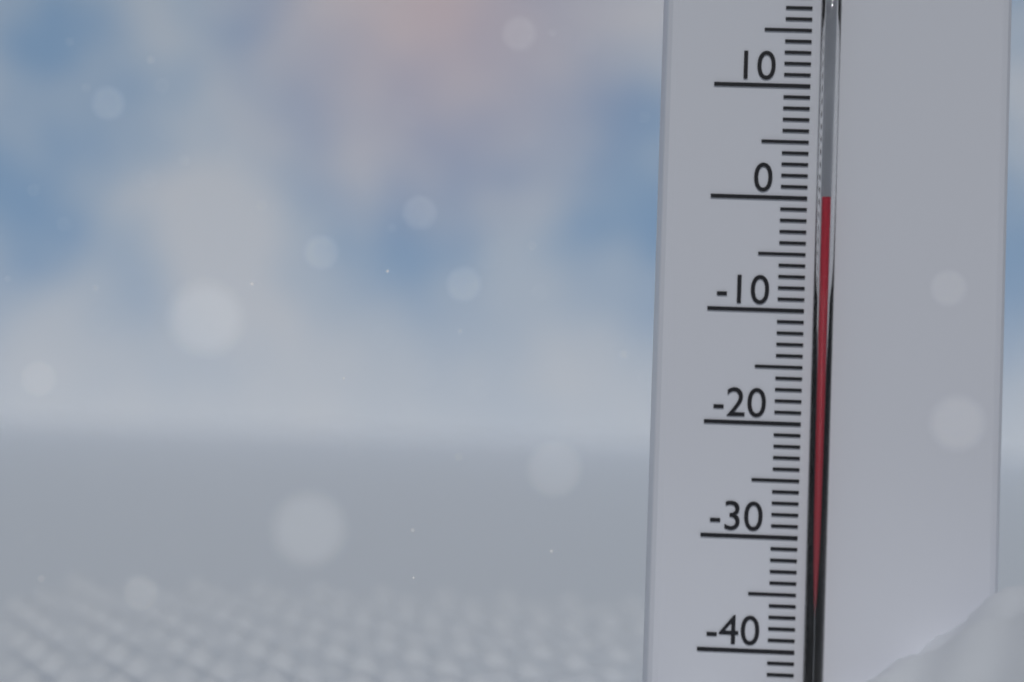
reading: 0 °C
